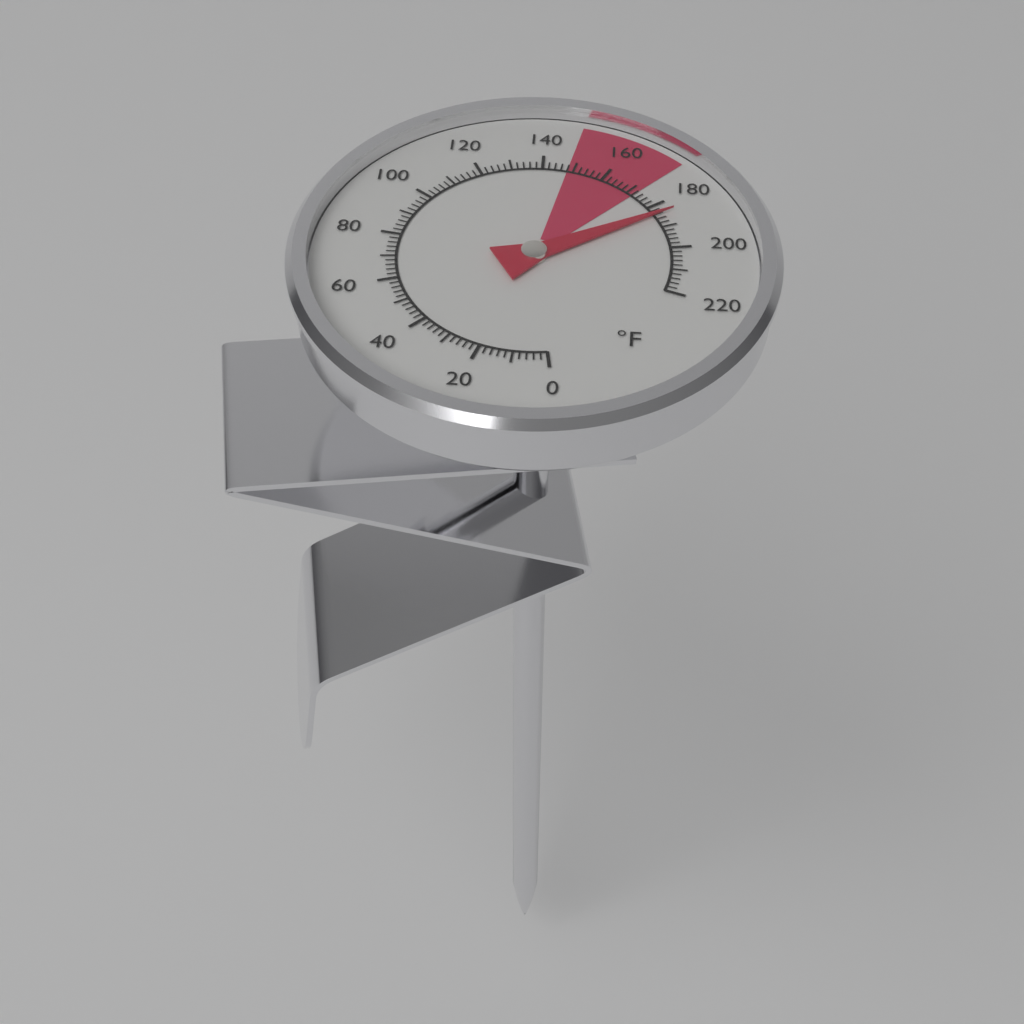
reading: 184 °F
